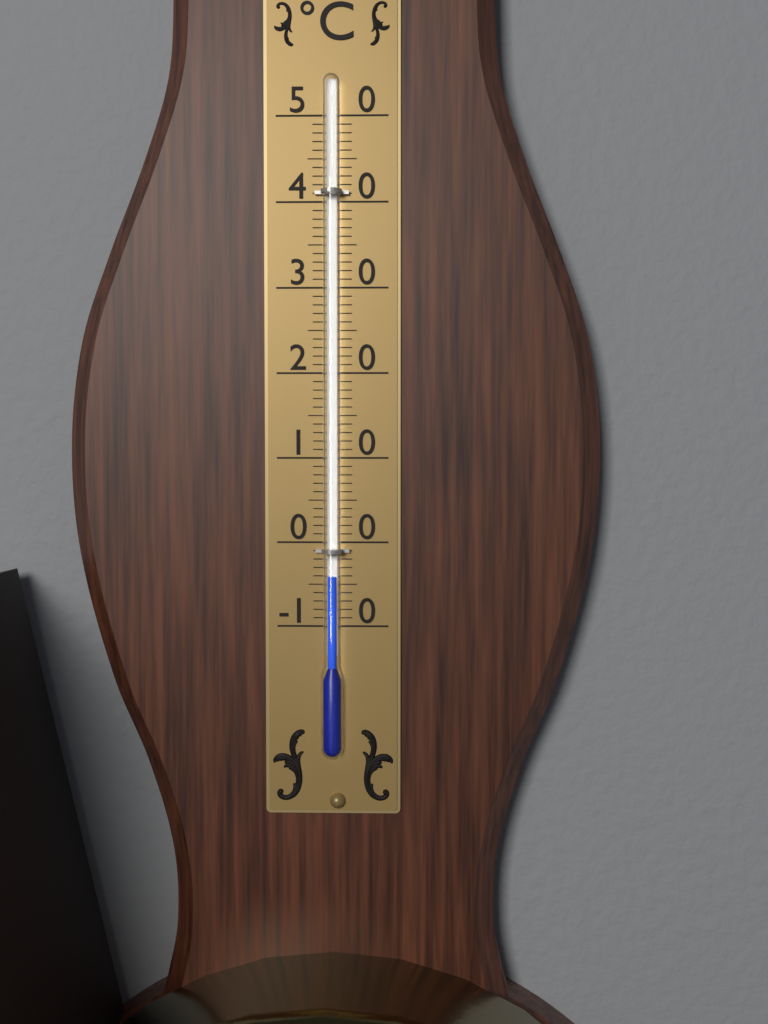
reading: -4 °C
